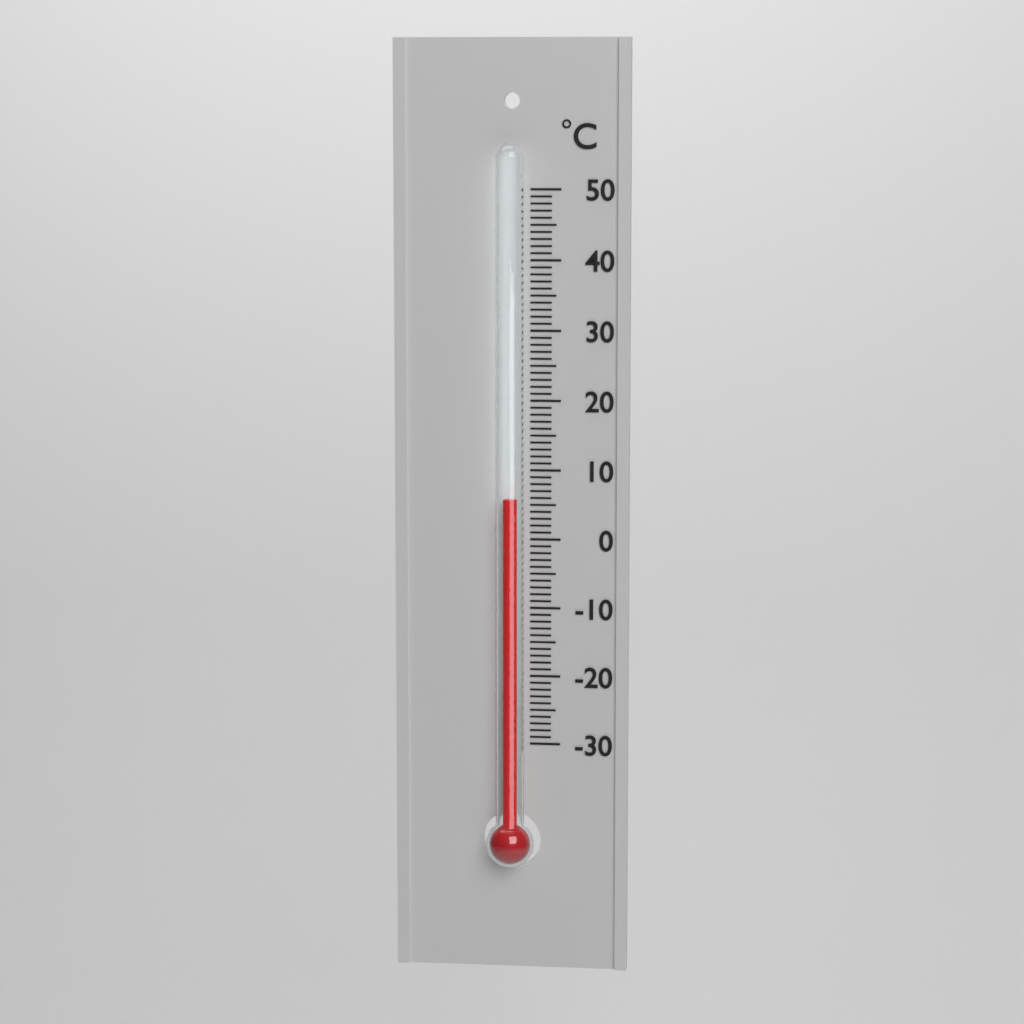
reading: 6 °C
